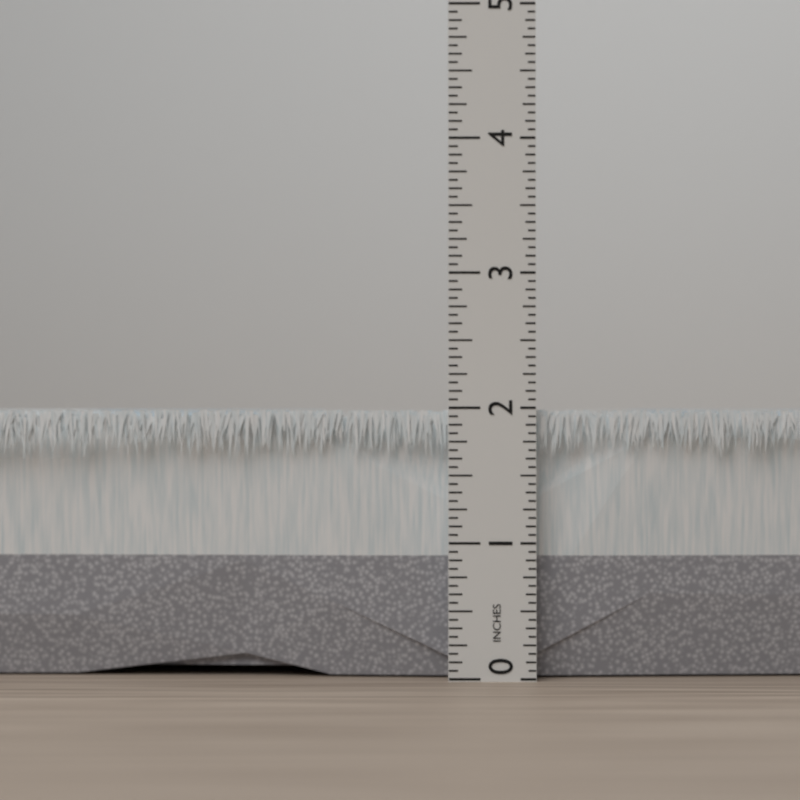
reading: 2.0000 in
